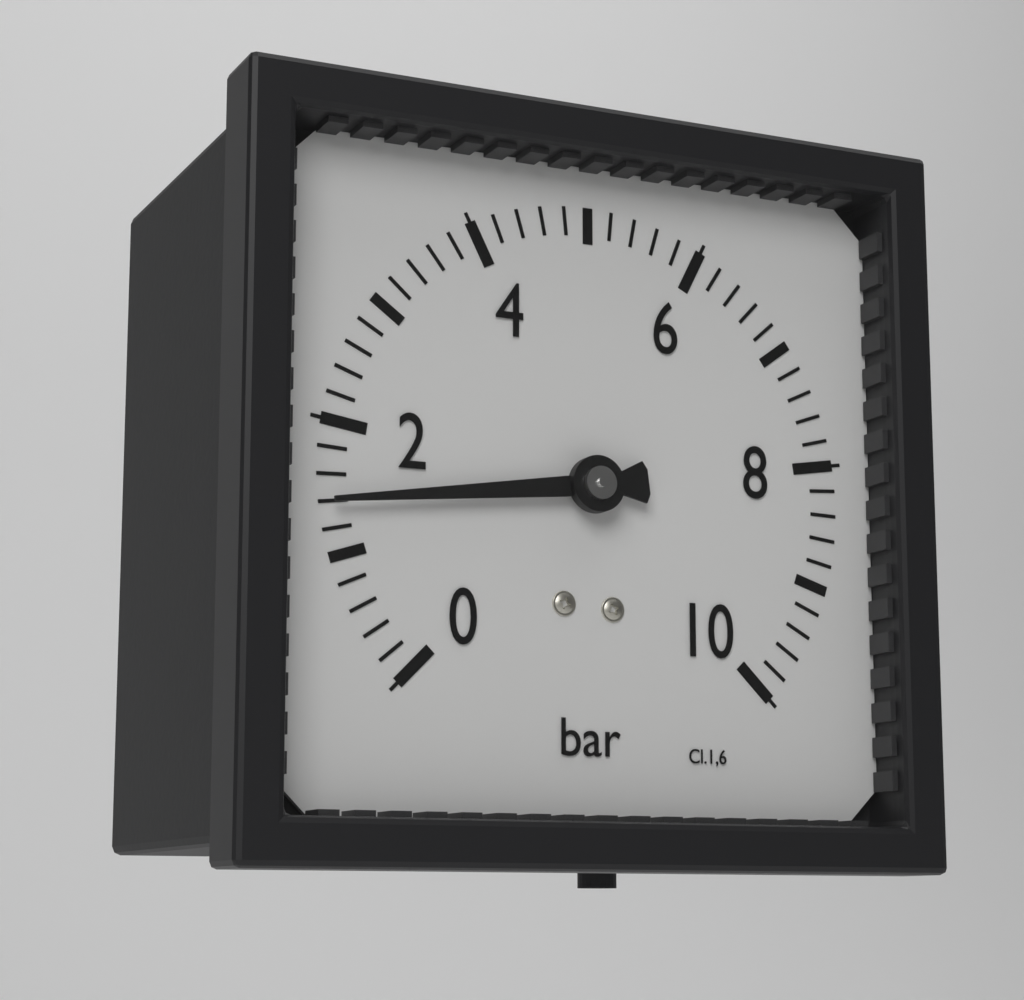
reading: 1.4 bar
